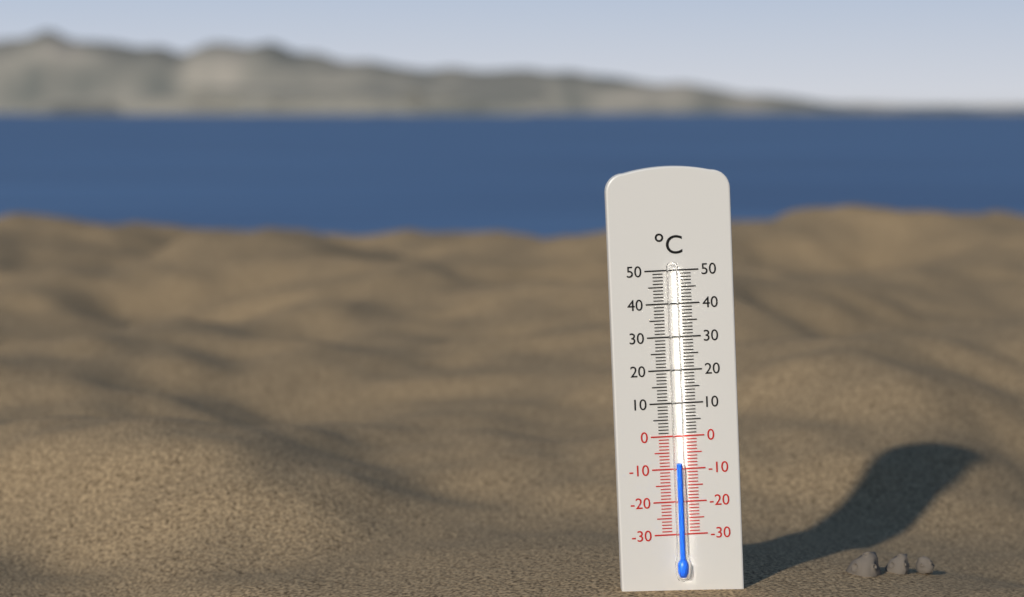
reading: -8 °C
